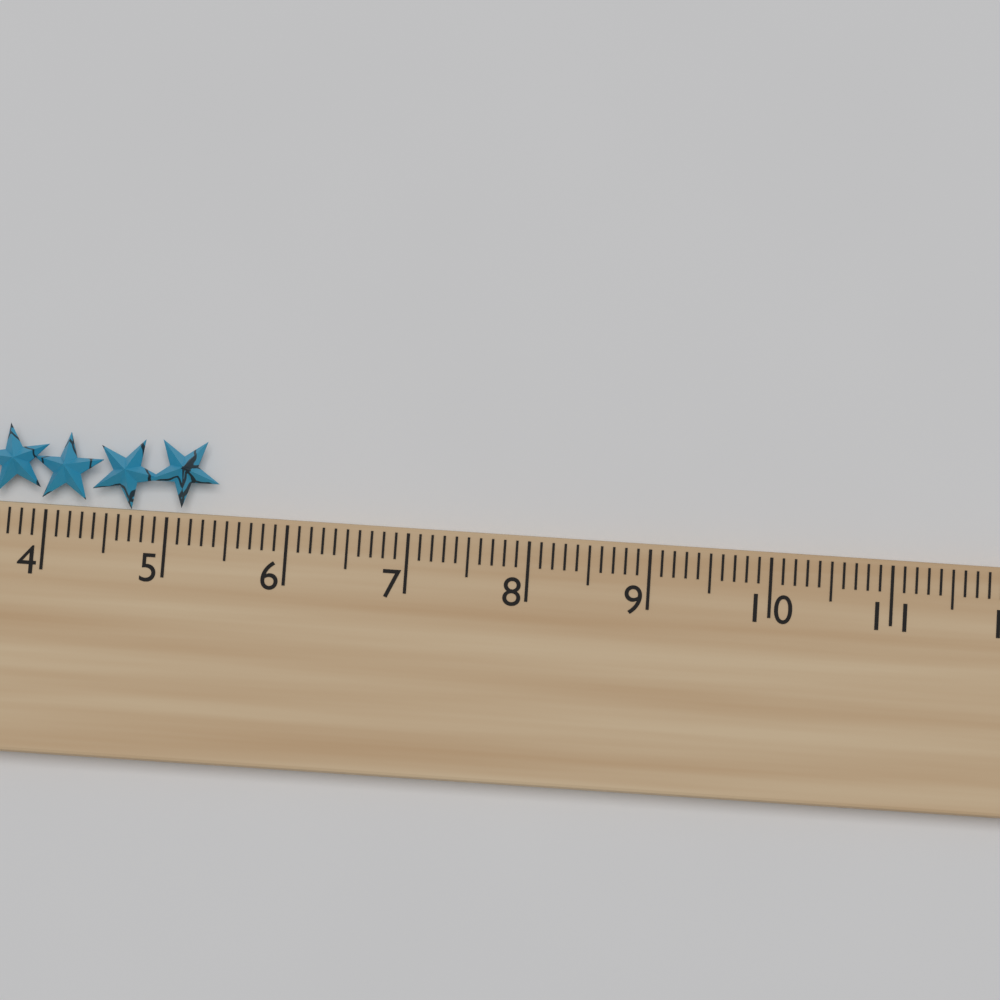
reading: 5.4 cm
